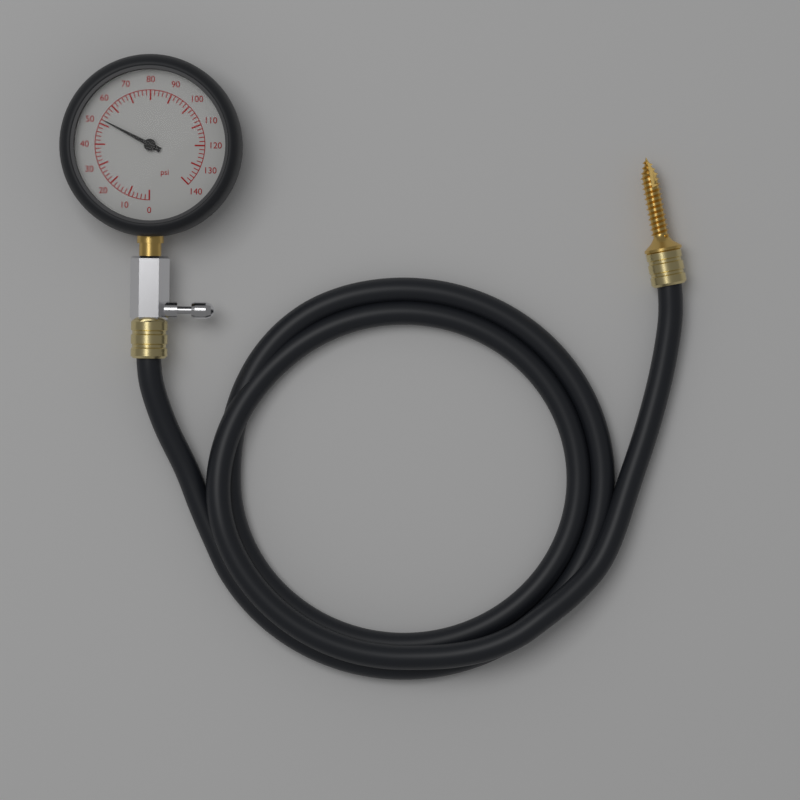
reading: 52 psi
